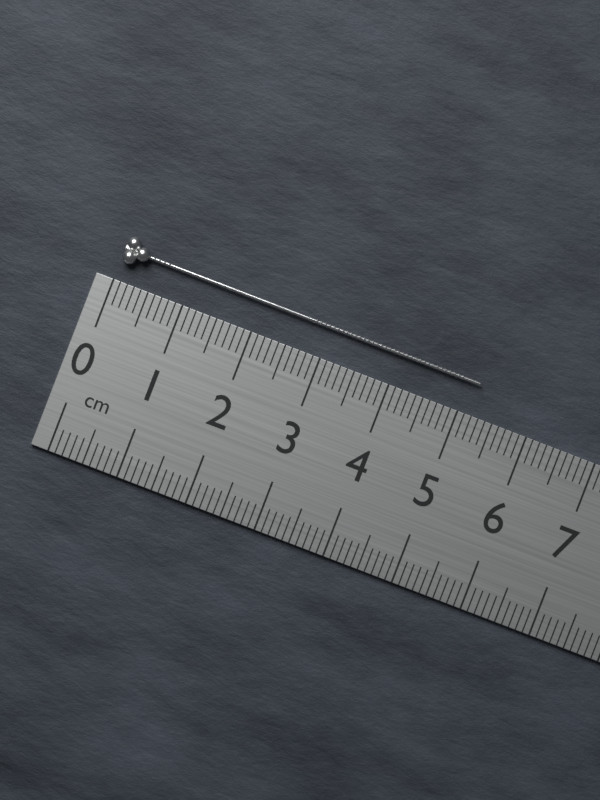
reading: 5.2 cm
